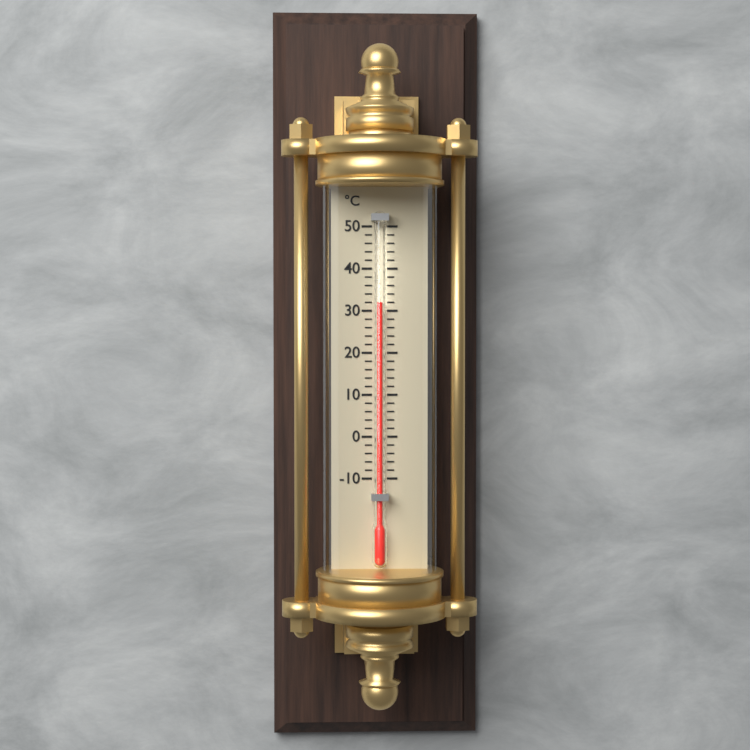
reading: 32 °C
